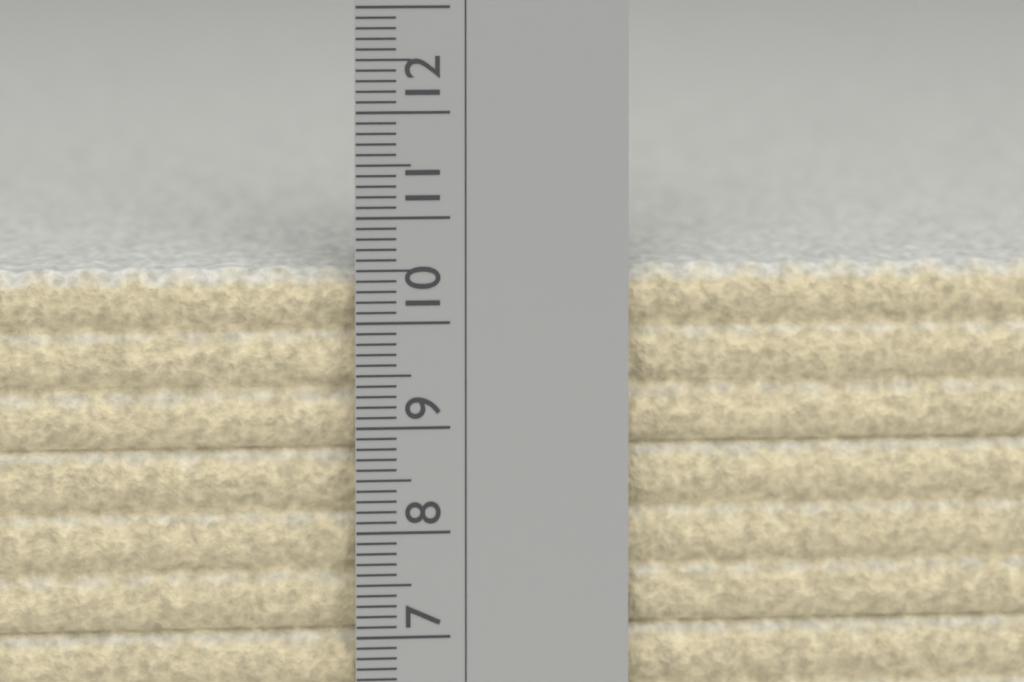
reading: 10.5 cm
